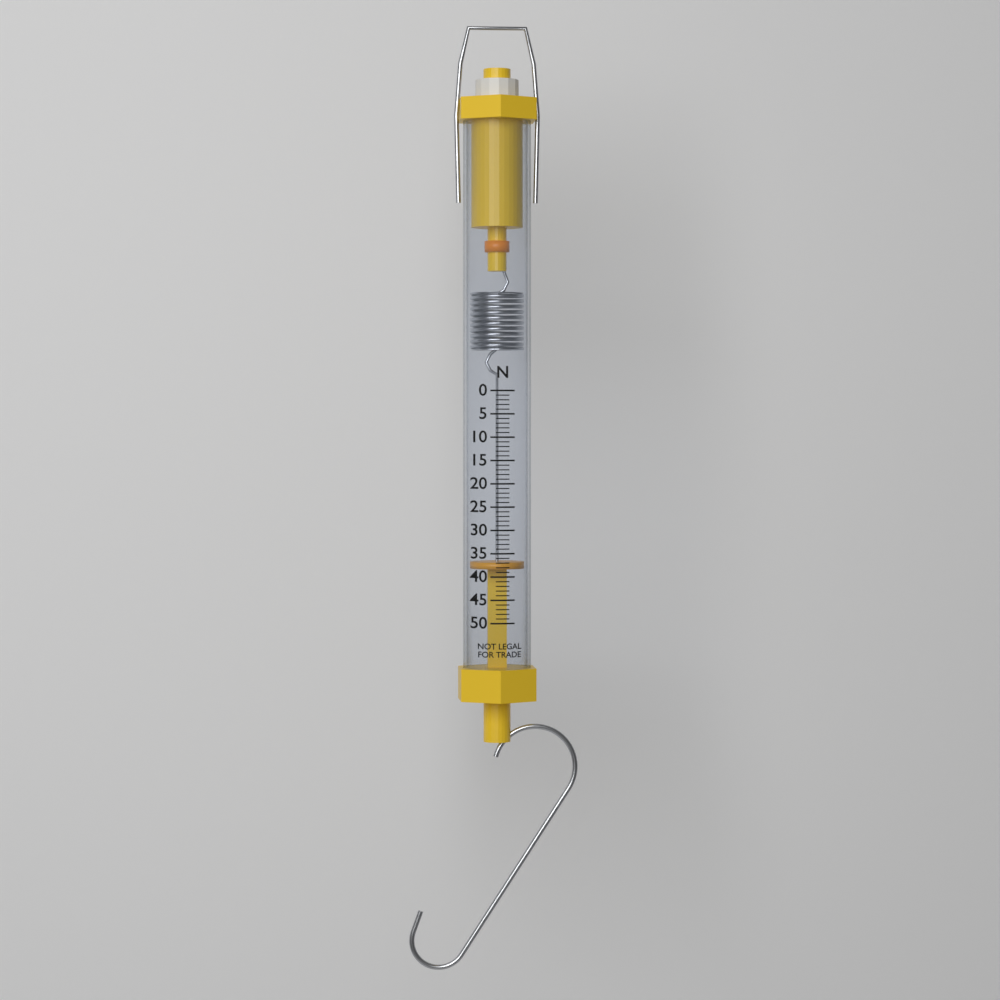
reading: 37 N
